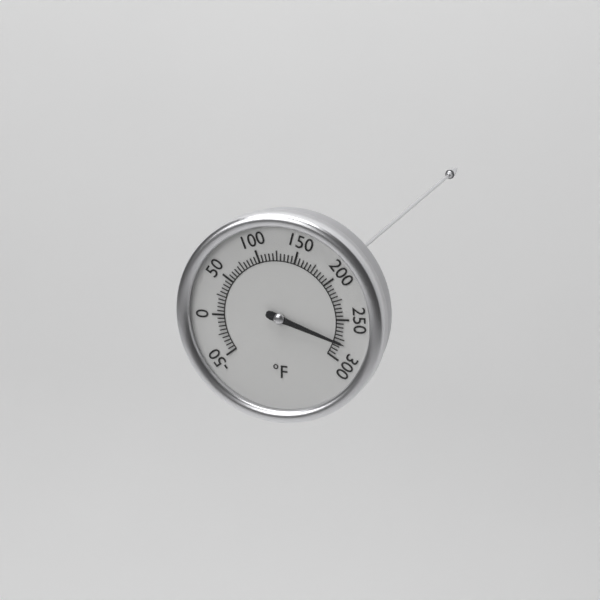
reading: 280 °F
